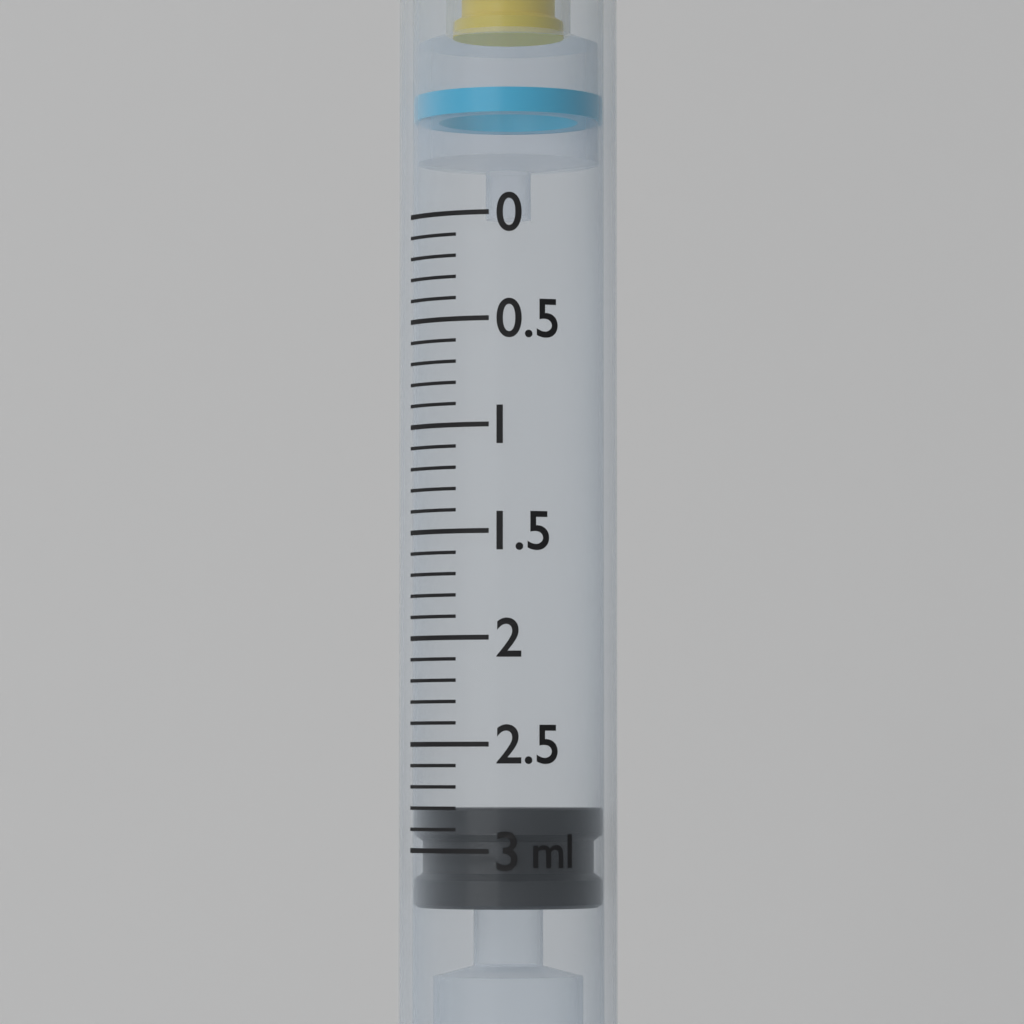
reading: 2.8 ml
